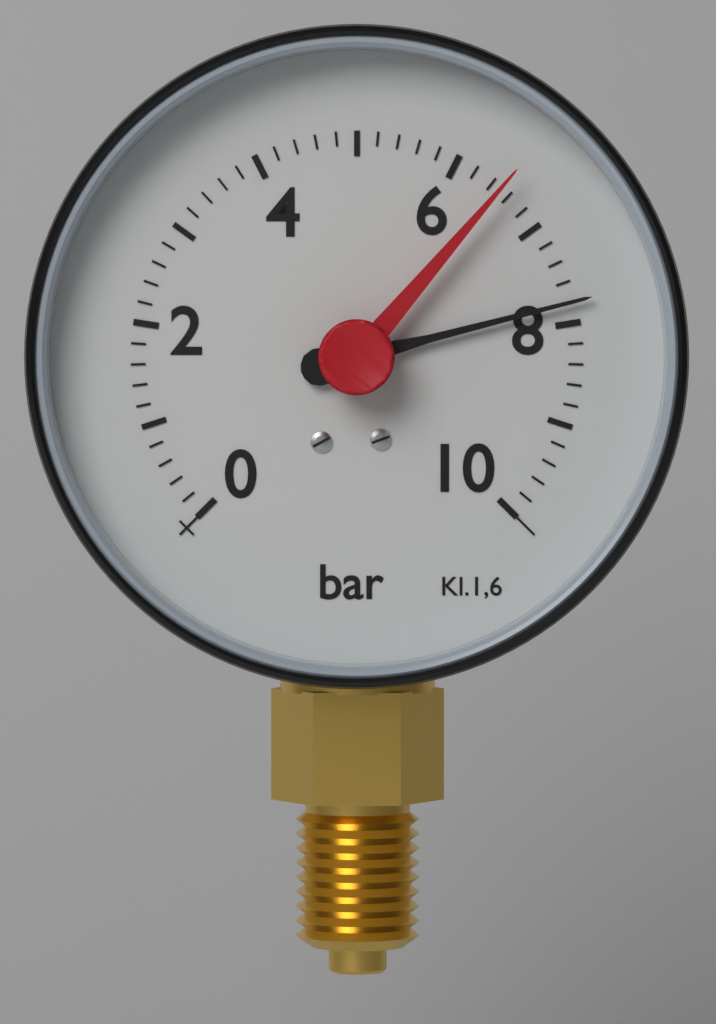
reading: 7.8 bar
